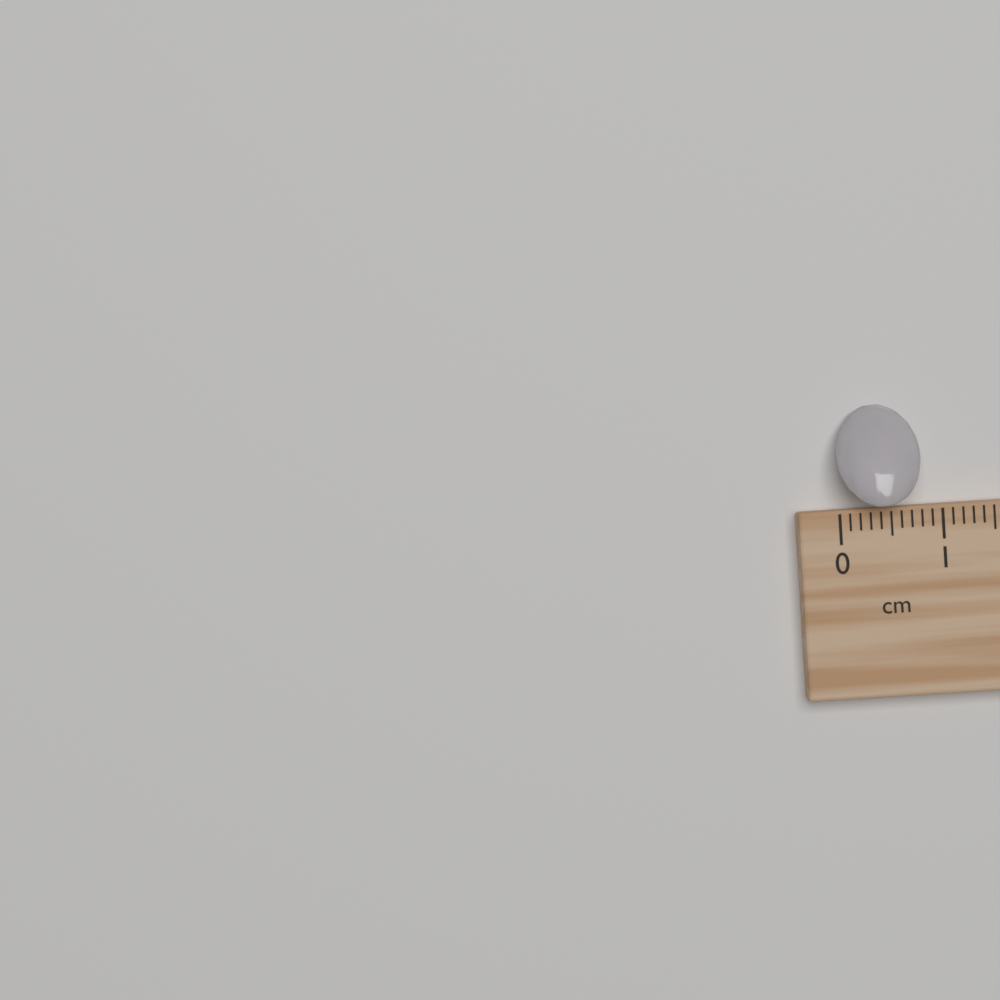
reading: 0.8 cm
